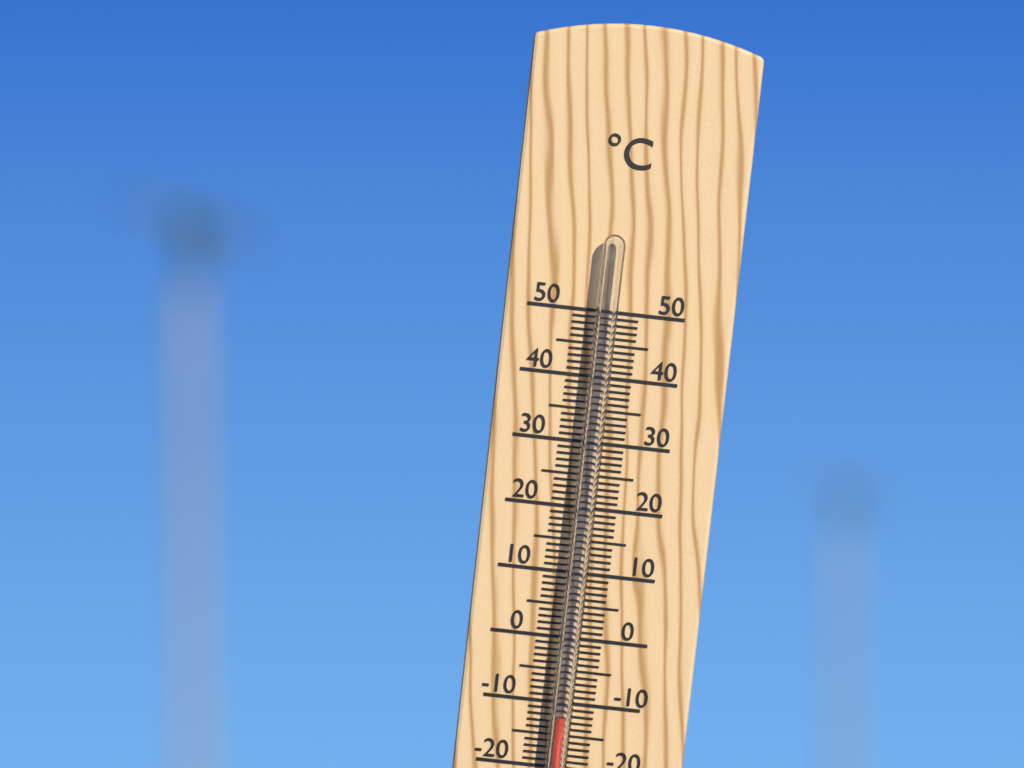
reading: -12 °C
